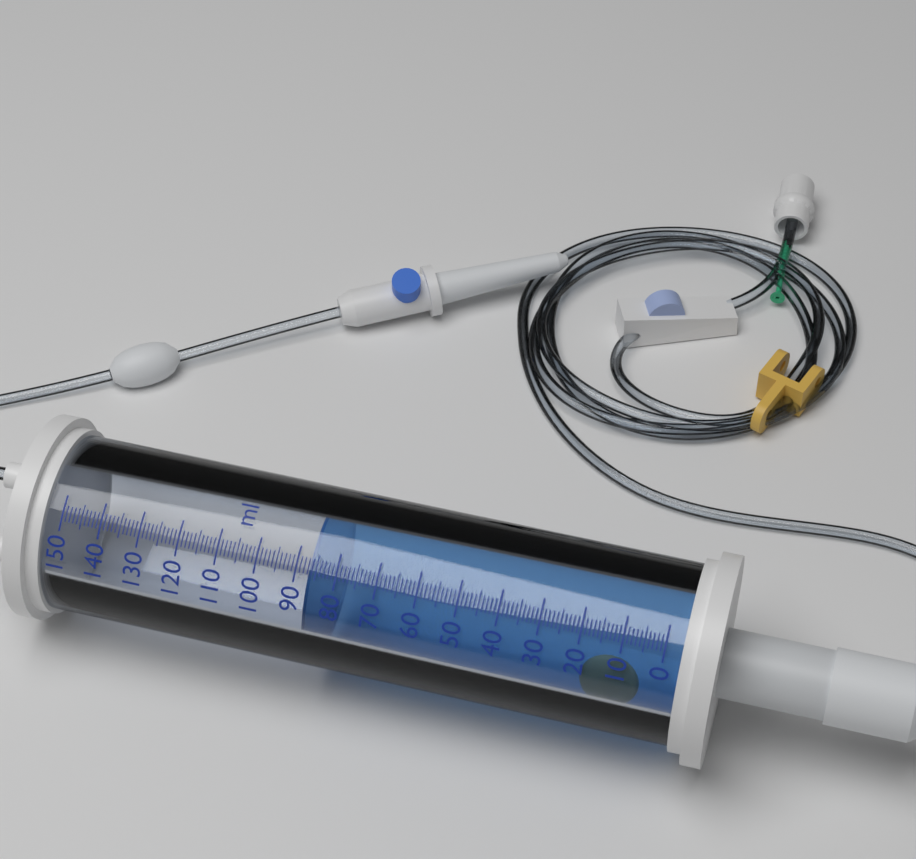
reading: 87 ml
